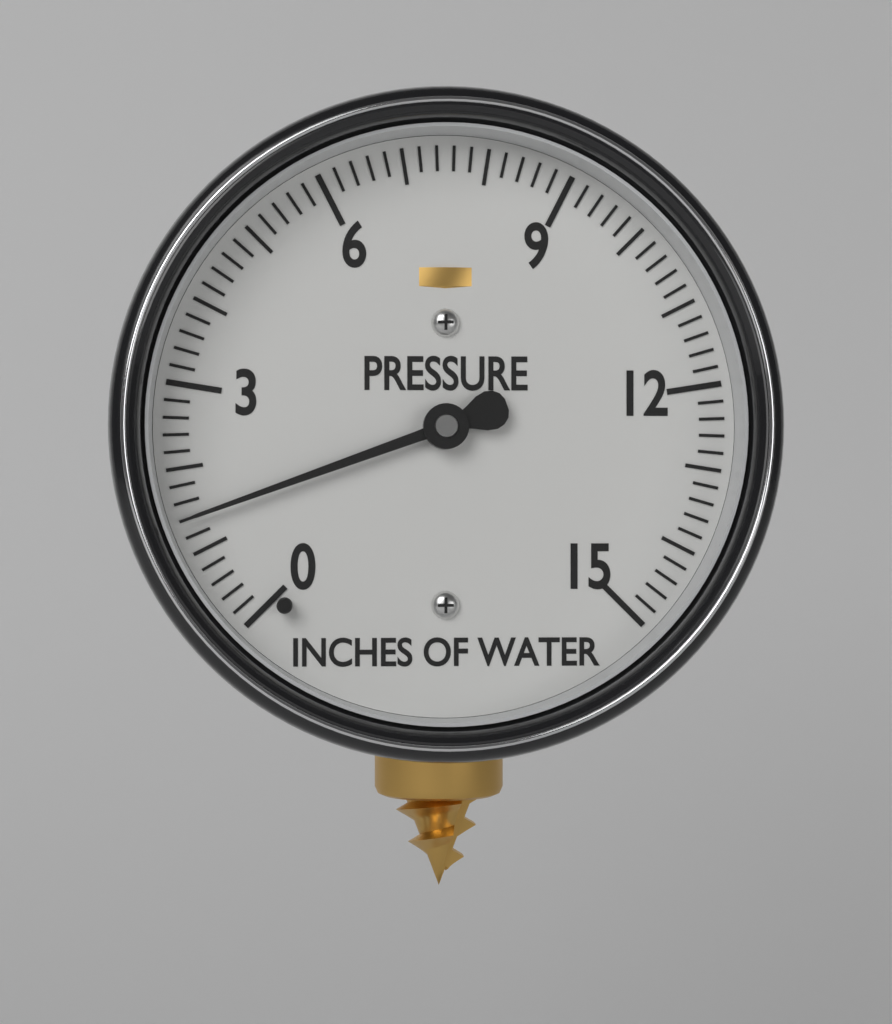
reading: 1.4 inches of water
